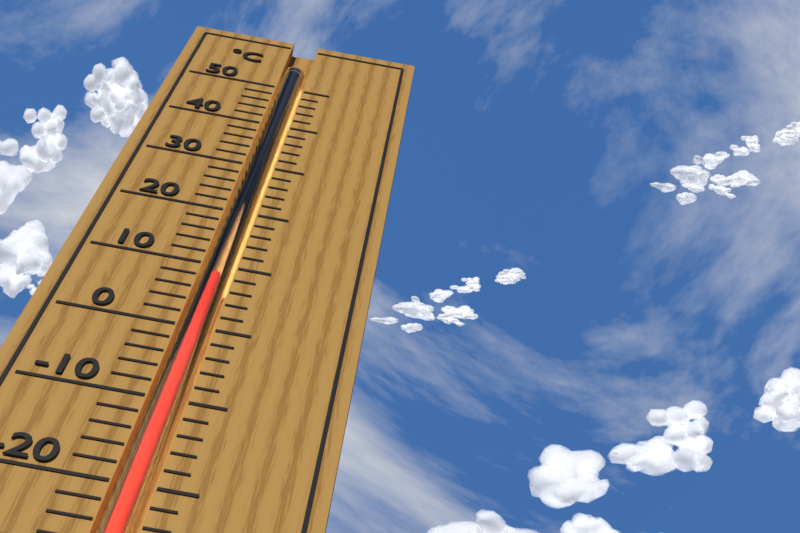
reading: 8 °C
